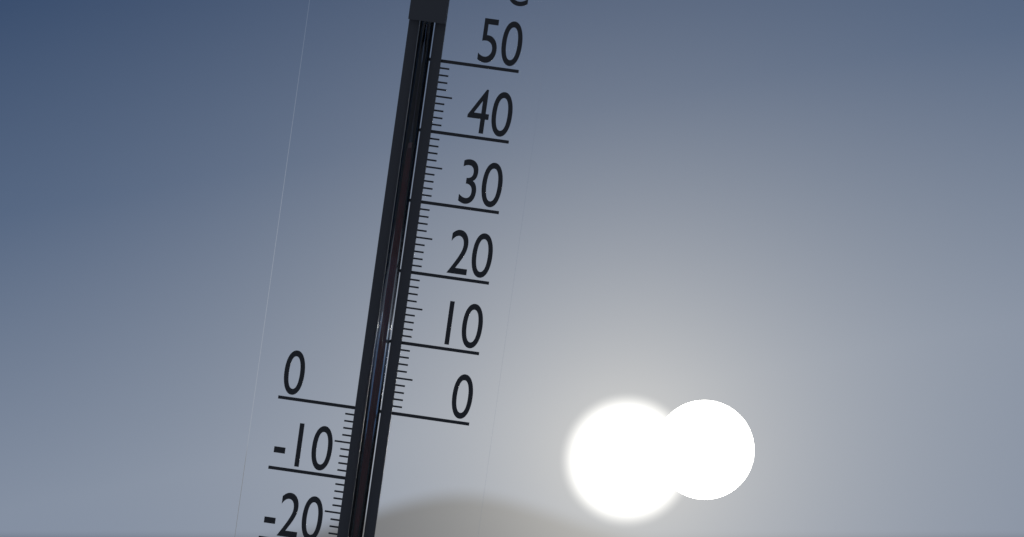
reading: 37 °C
